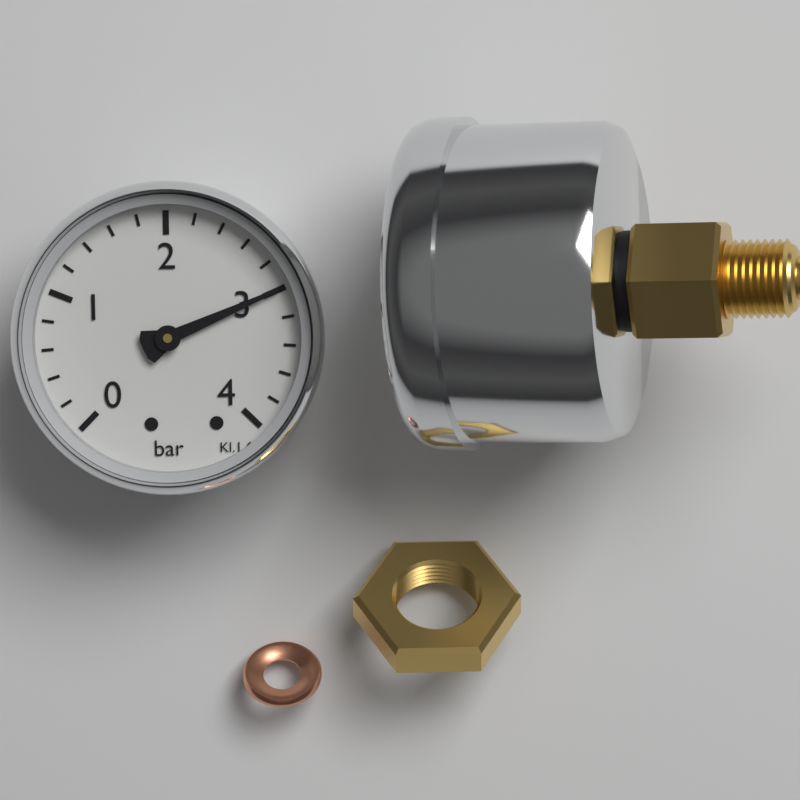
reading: 3.0 bar
